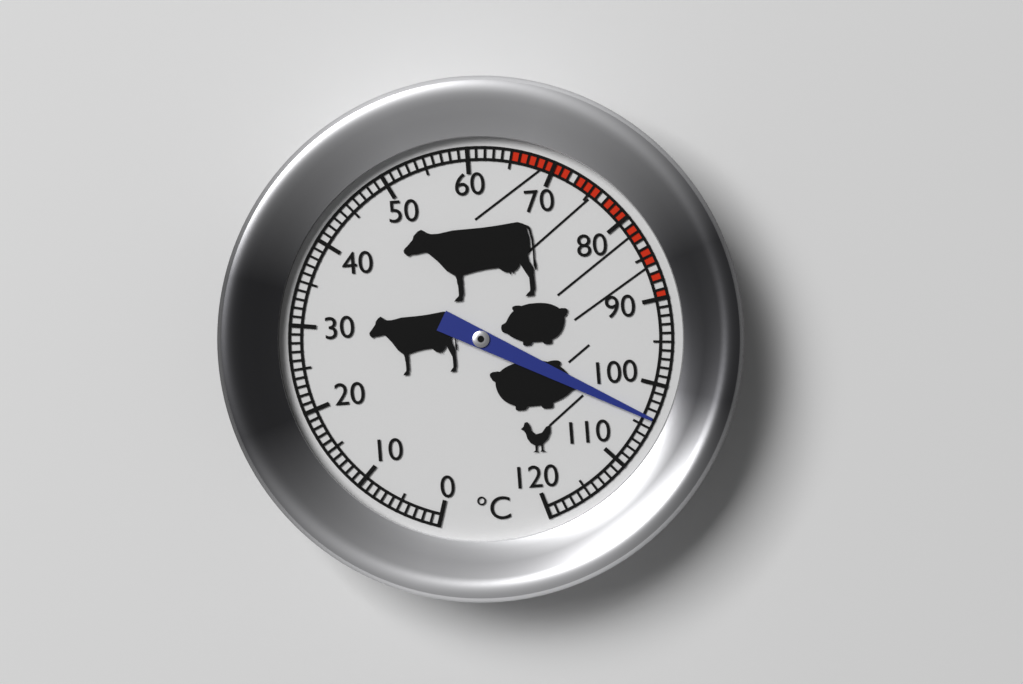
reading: 104 °C
